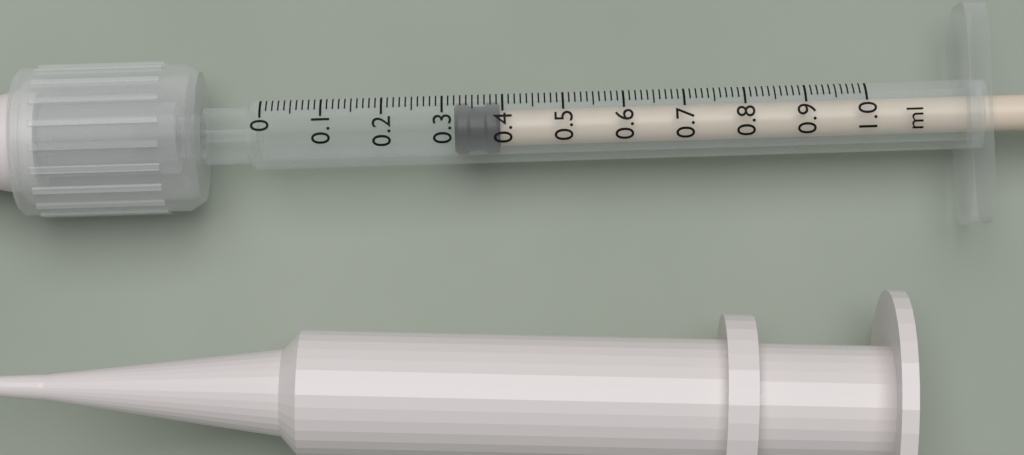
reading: 0.32 ml
